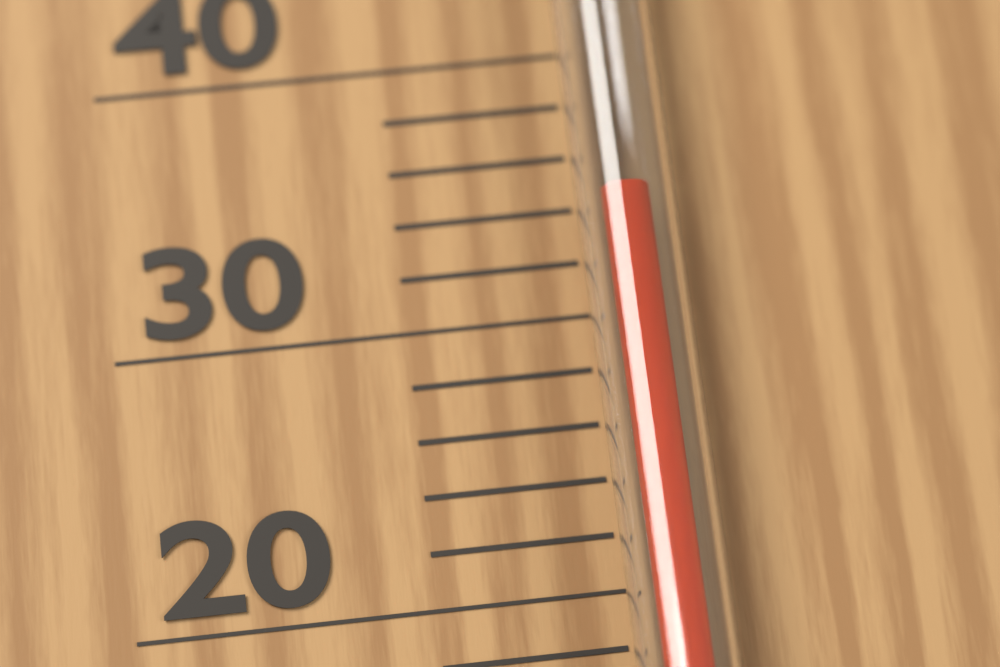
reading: 34 °C
